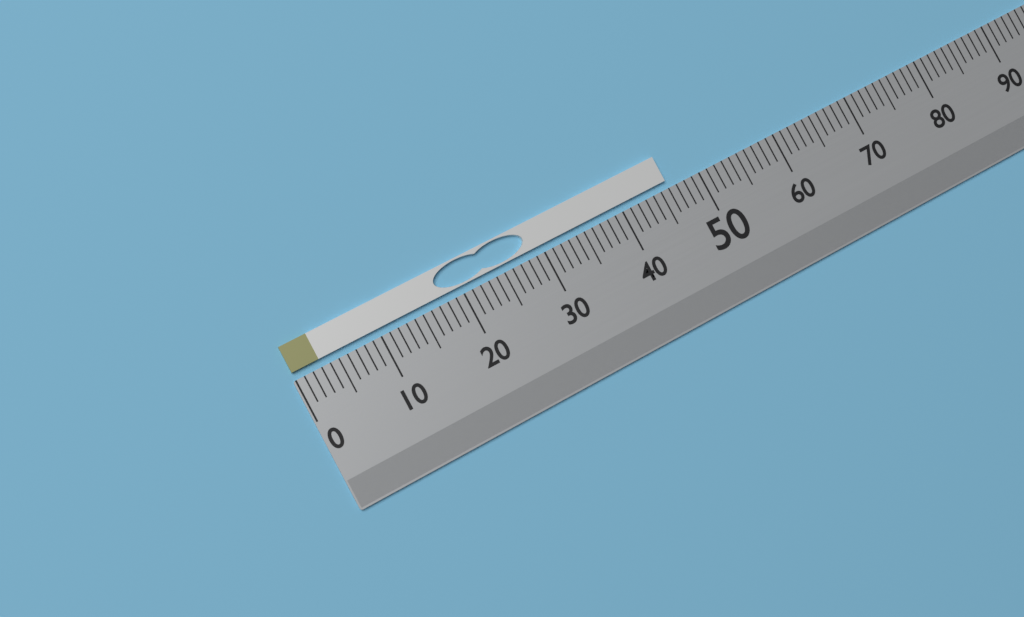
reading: 46 (no unit)
